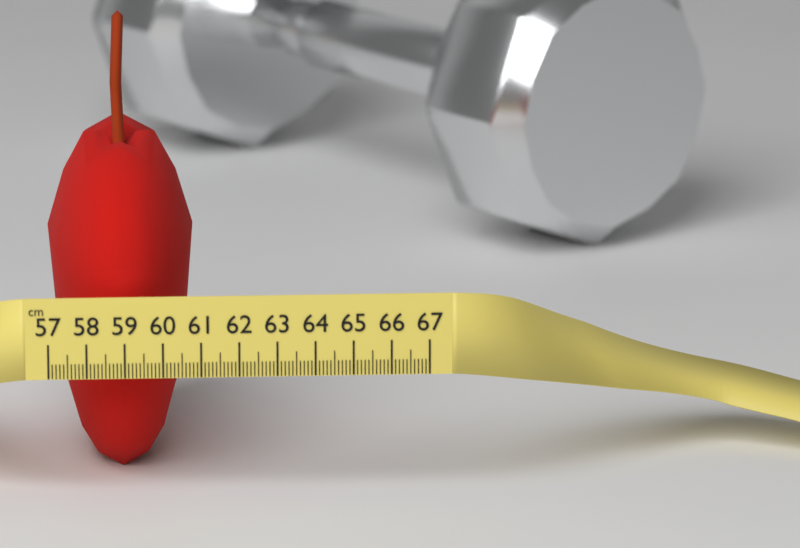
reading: 60.9 cm
